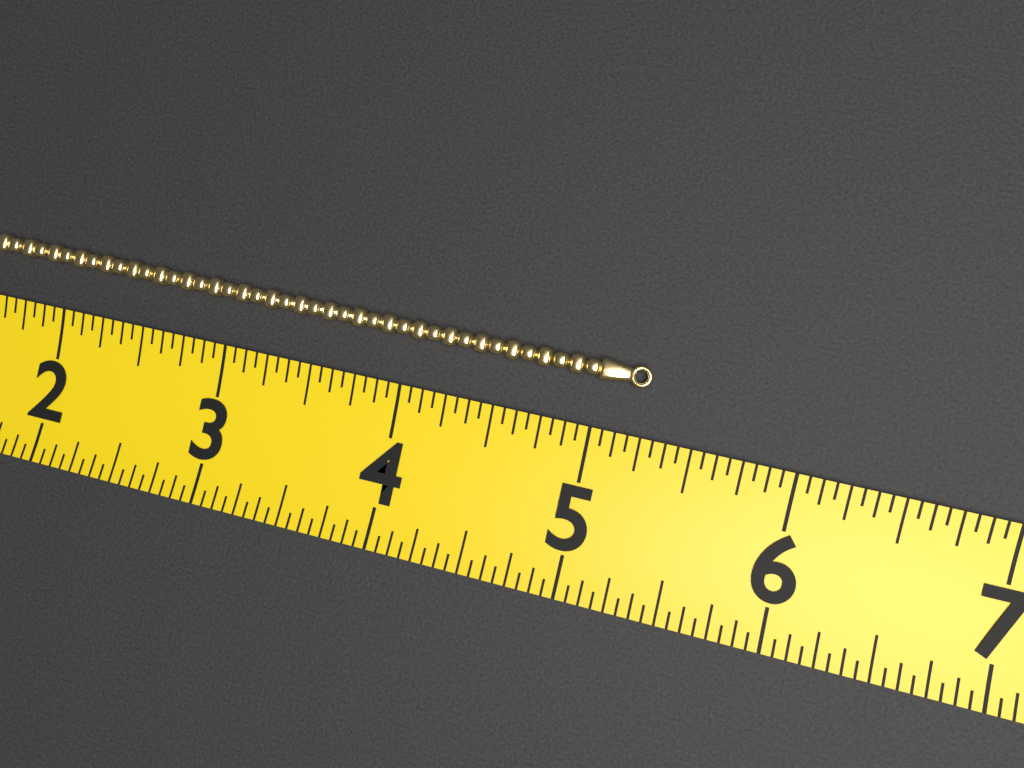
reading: 5.2500 (no unit)
